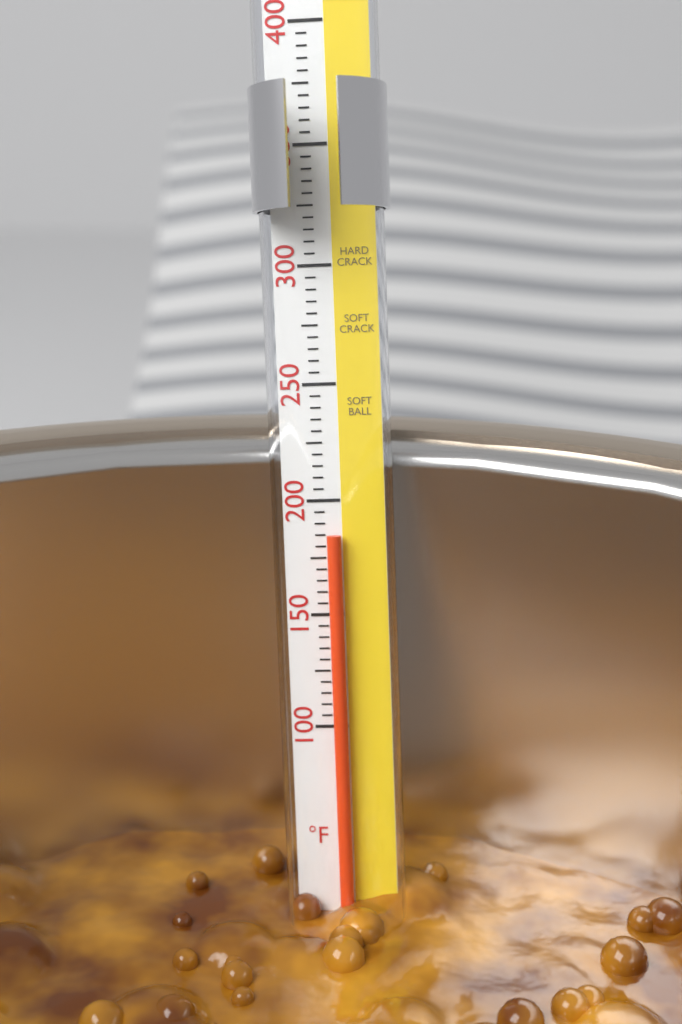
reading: 185 °F
